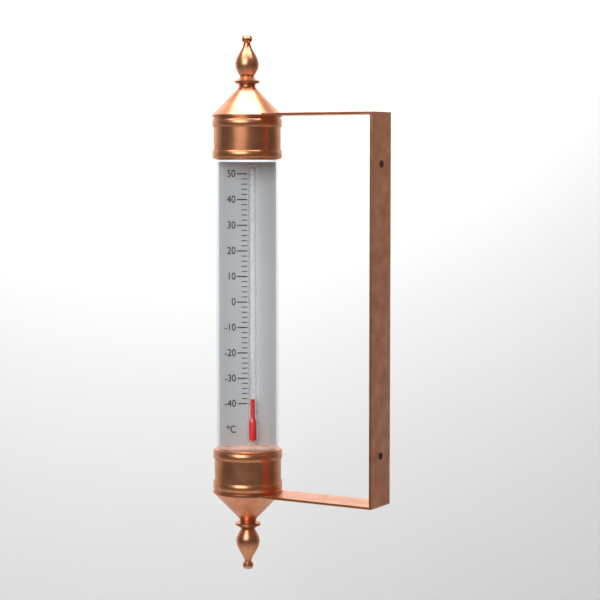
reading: -38 °C
